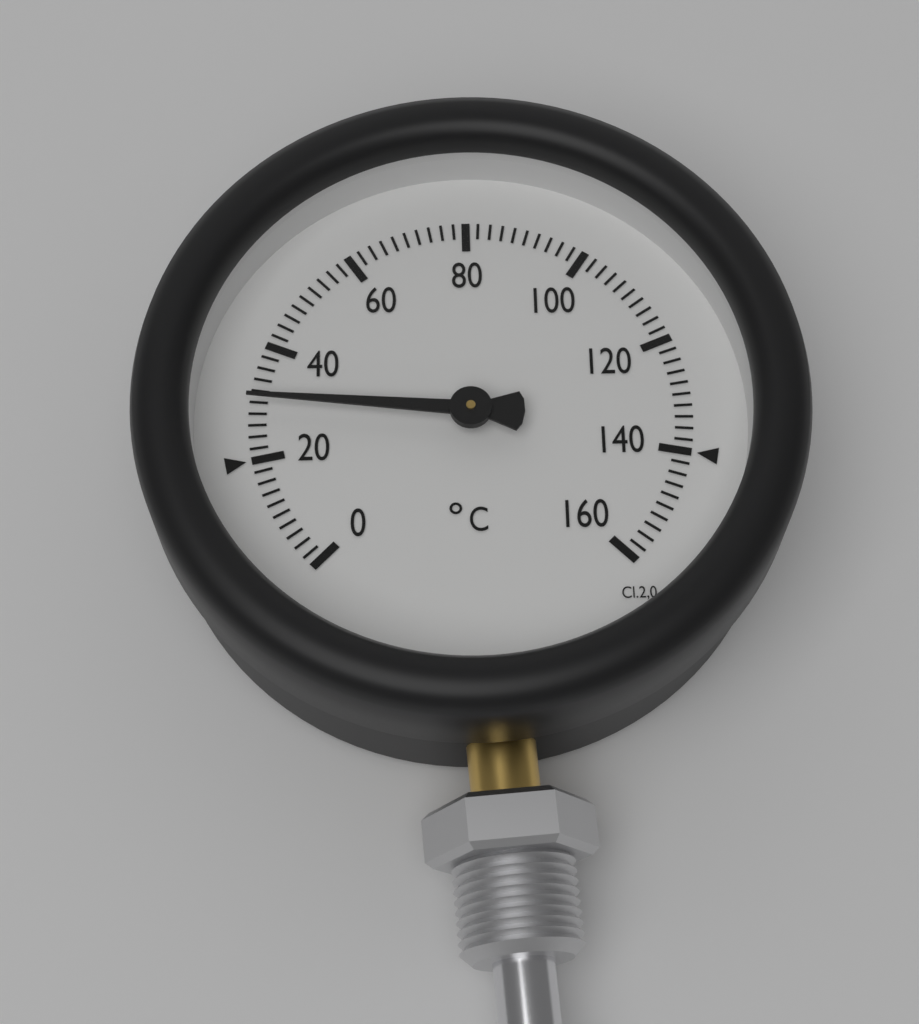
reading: 30 °C
